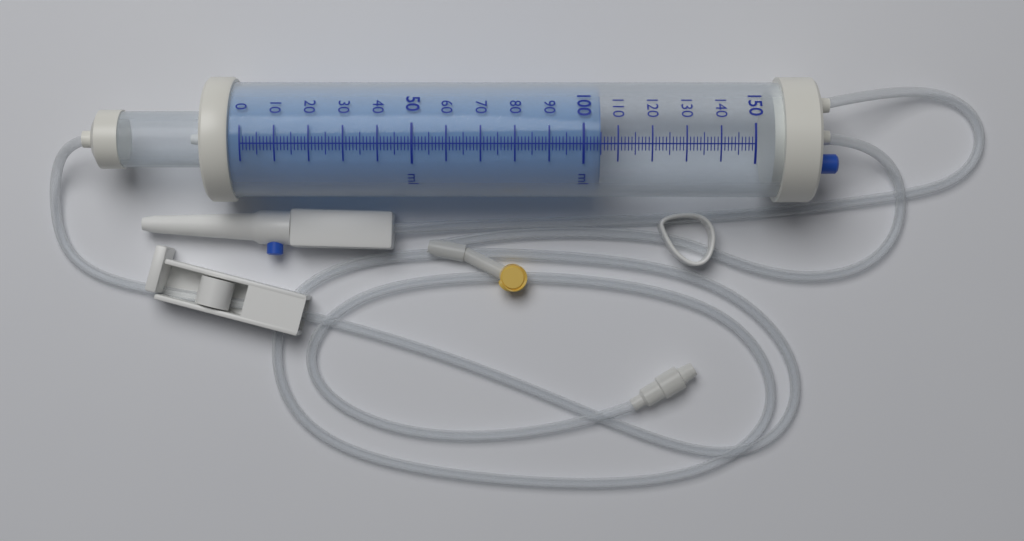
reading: 105 ml
